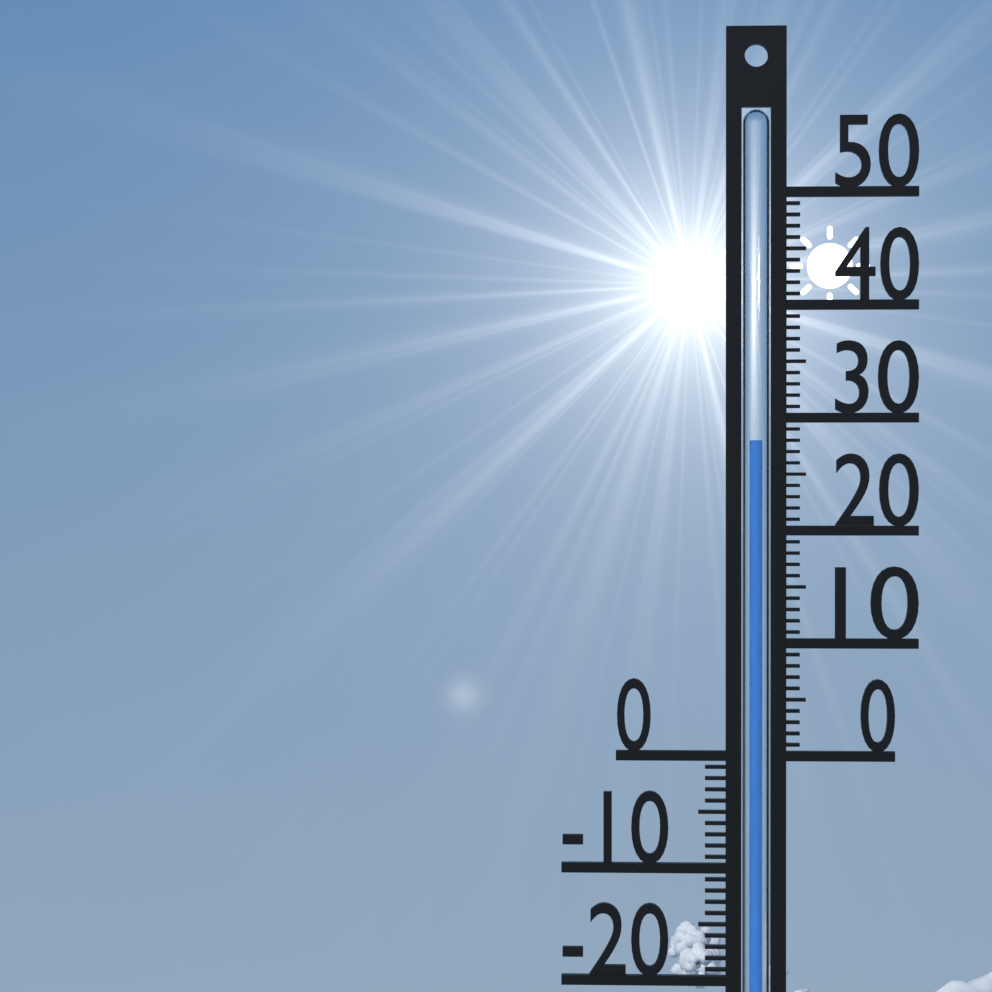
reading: 28 °C
